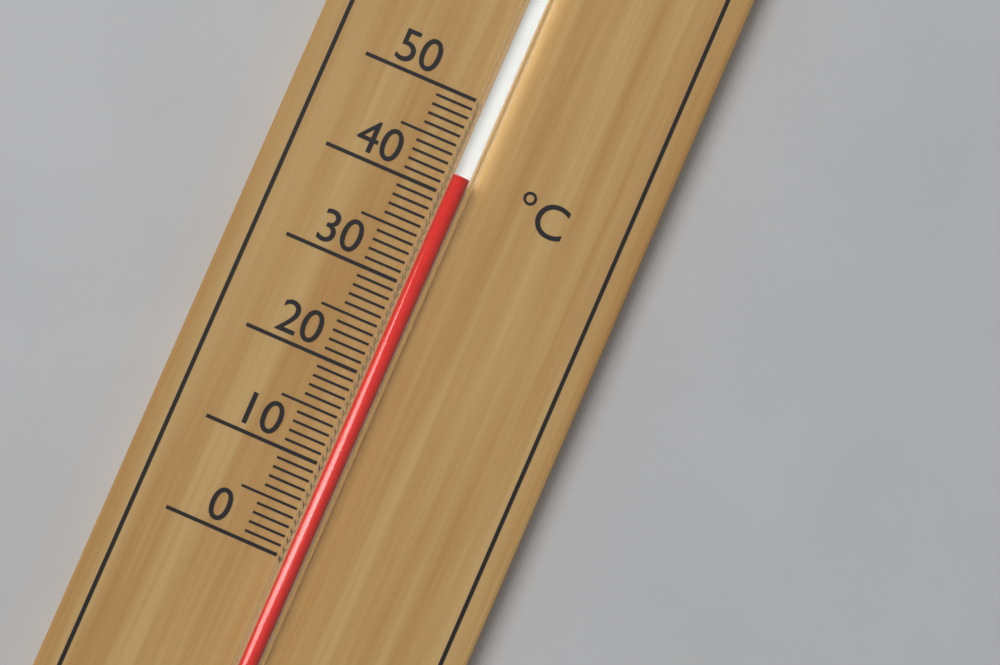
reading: 42 °C
